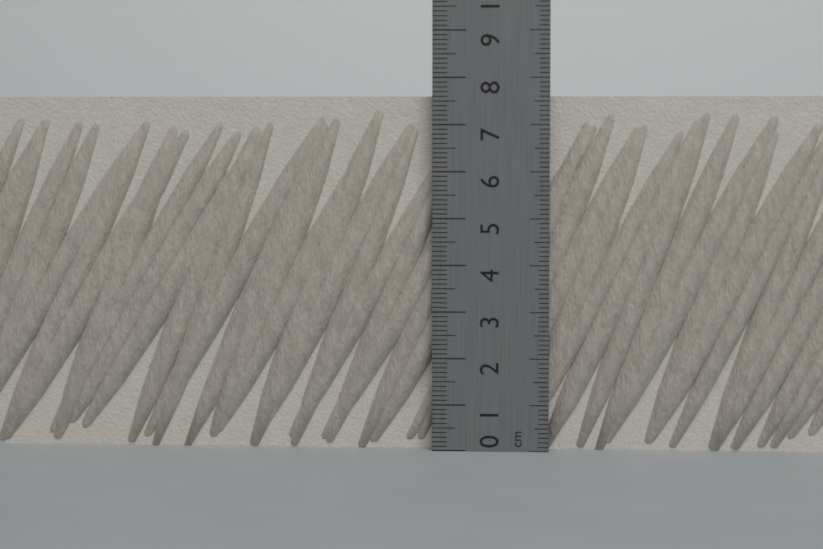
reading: 7.6 cm
